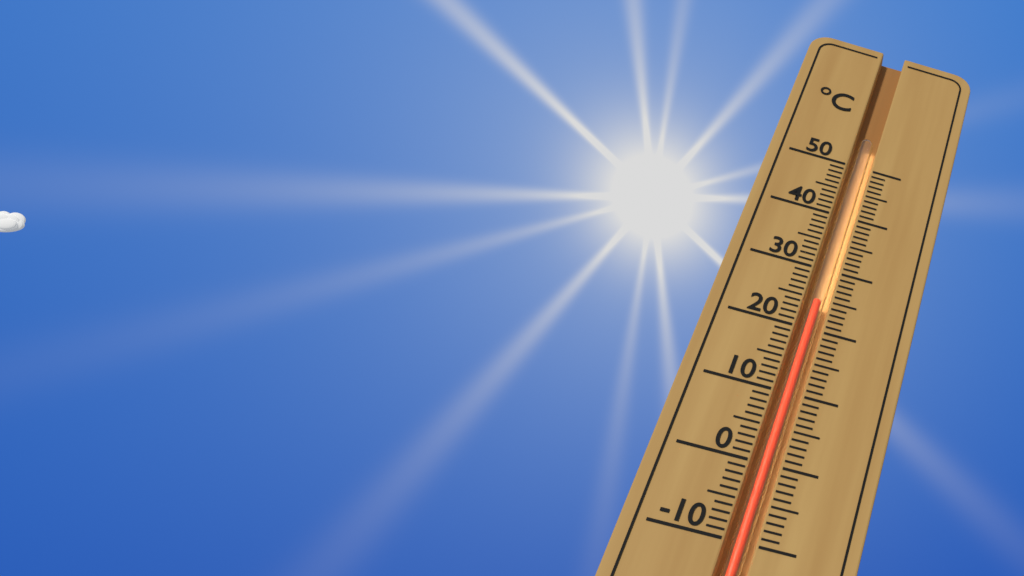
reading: 25 °C
